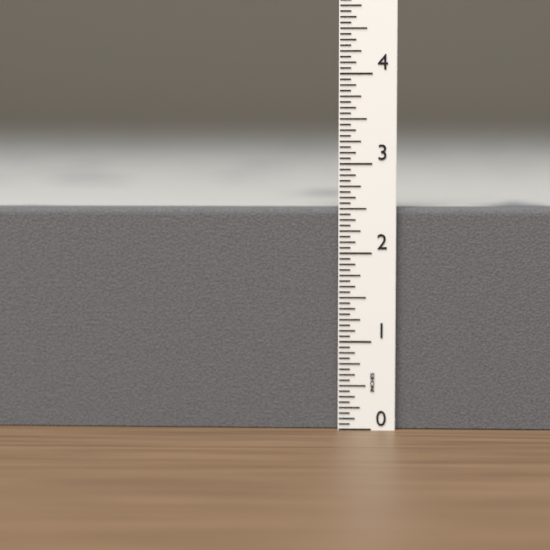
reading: 2.5000 in
